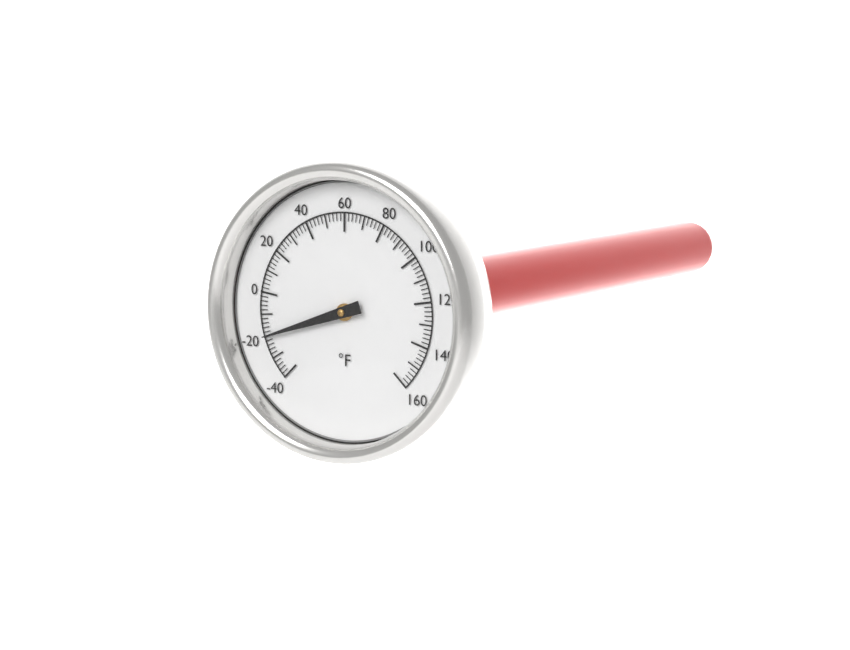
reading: -20 °F
